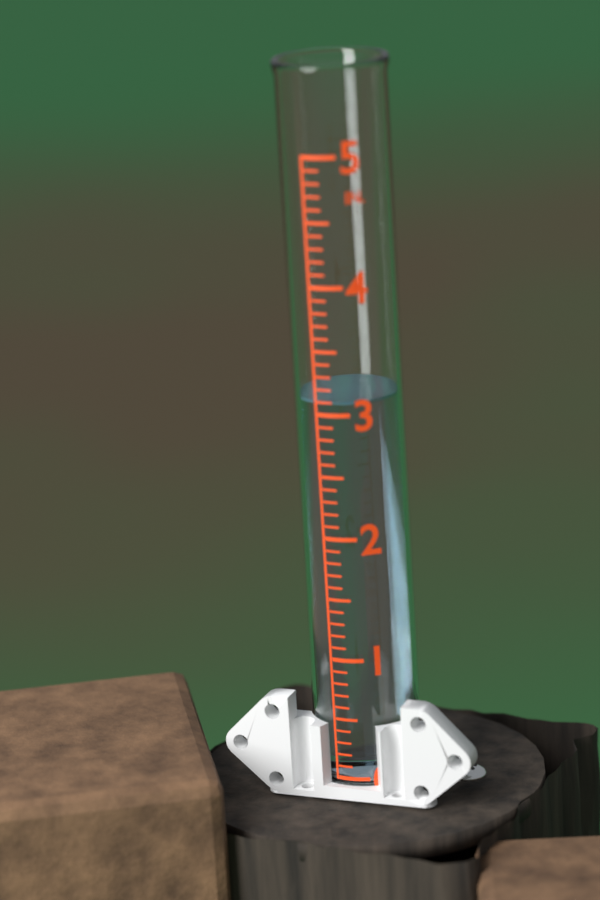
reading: 3.1 in
